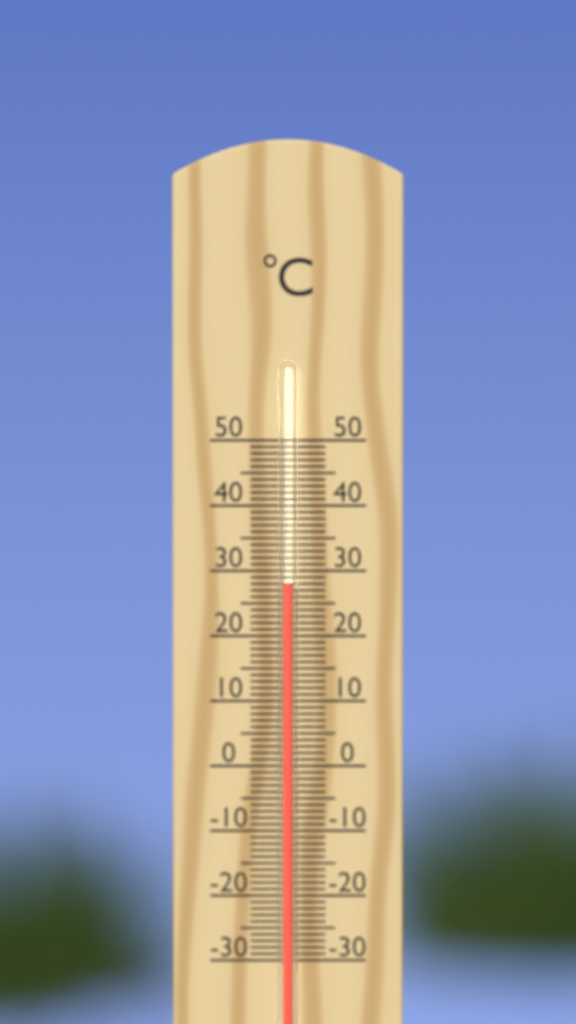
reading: 28 °C
